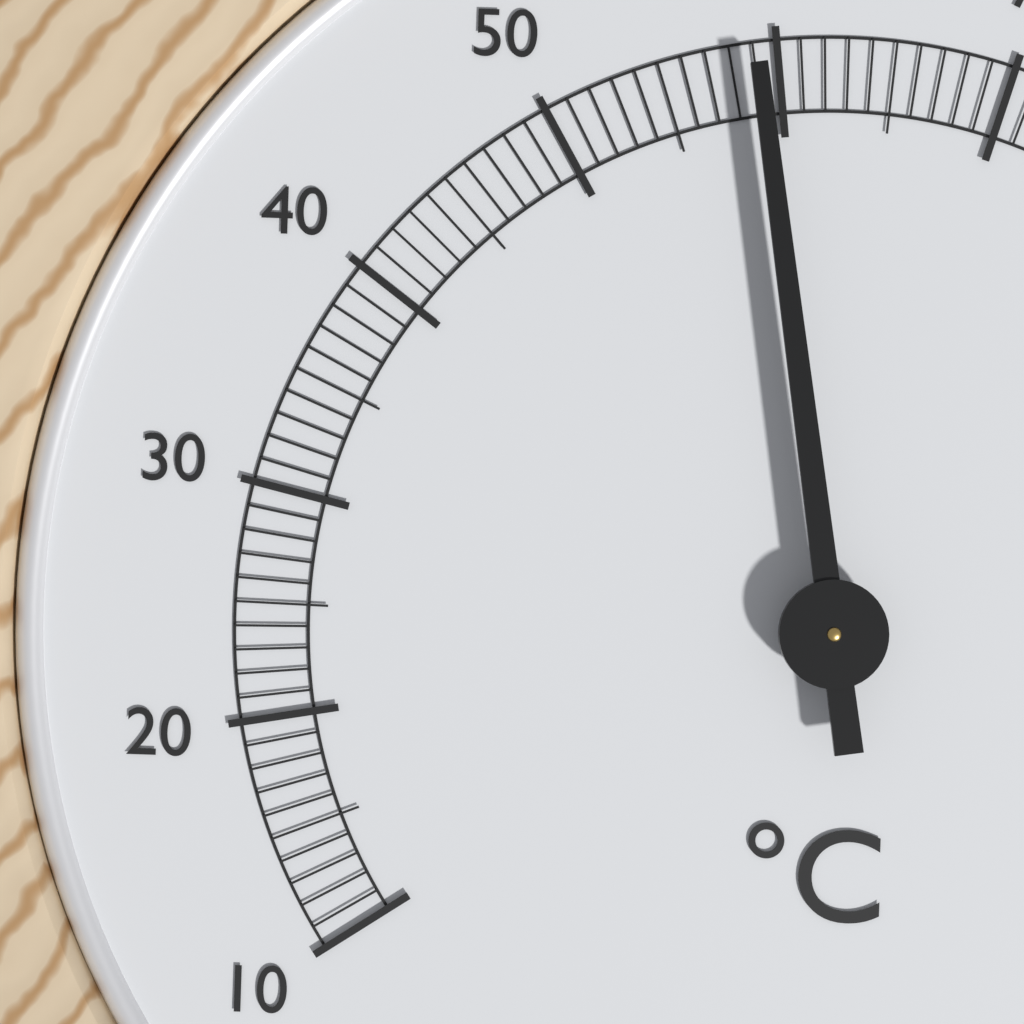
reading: 59 °C
